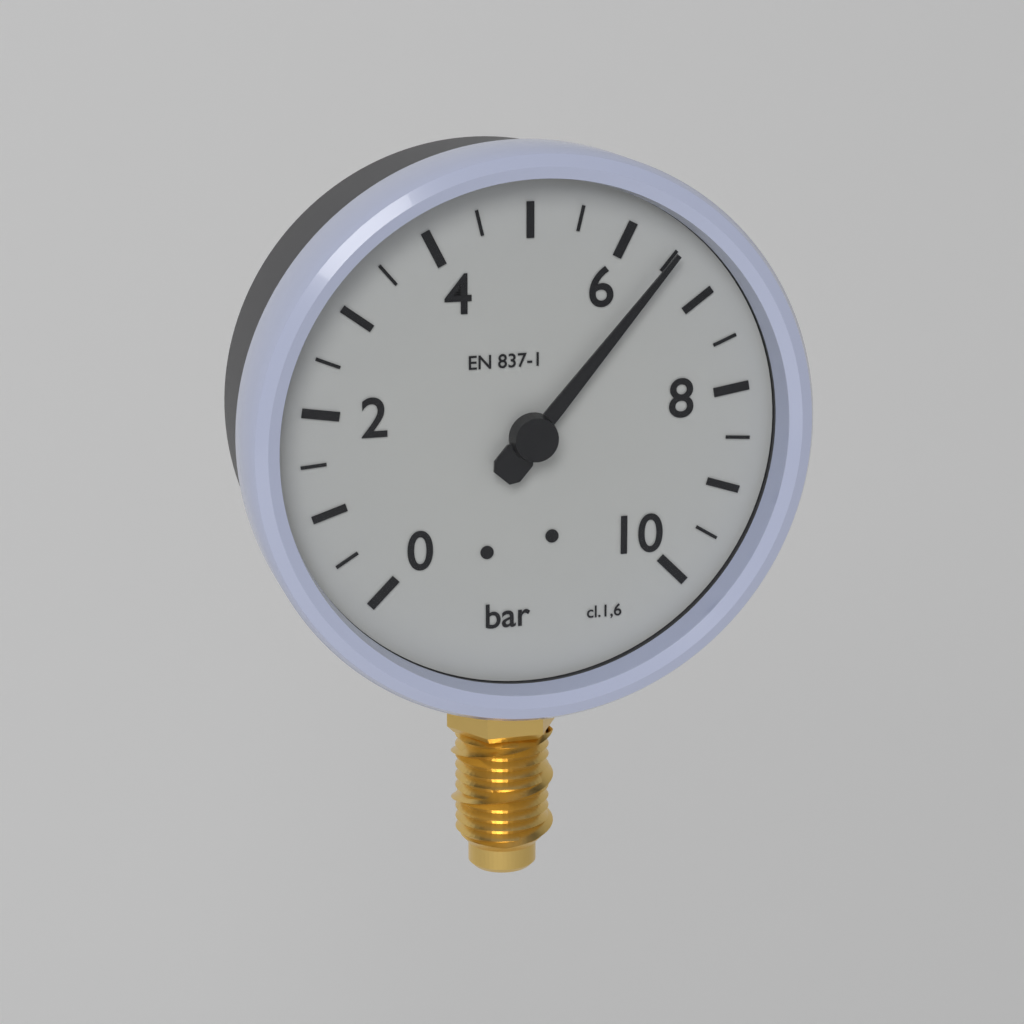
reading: 6.5 bar
